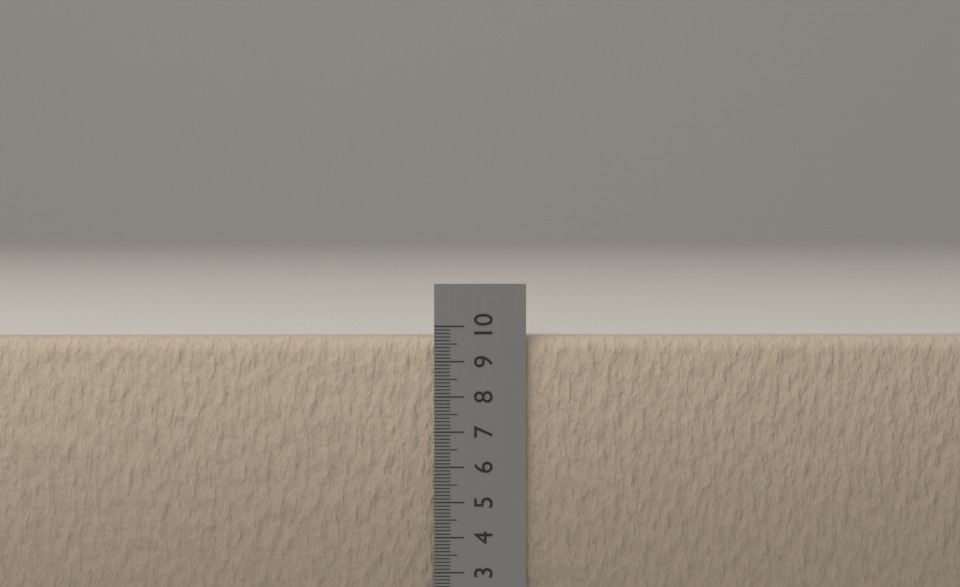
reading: 9.7 cm
